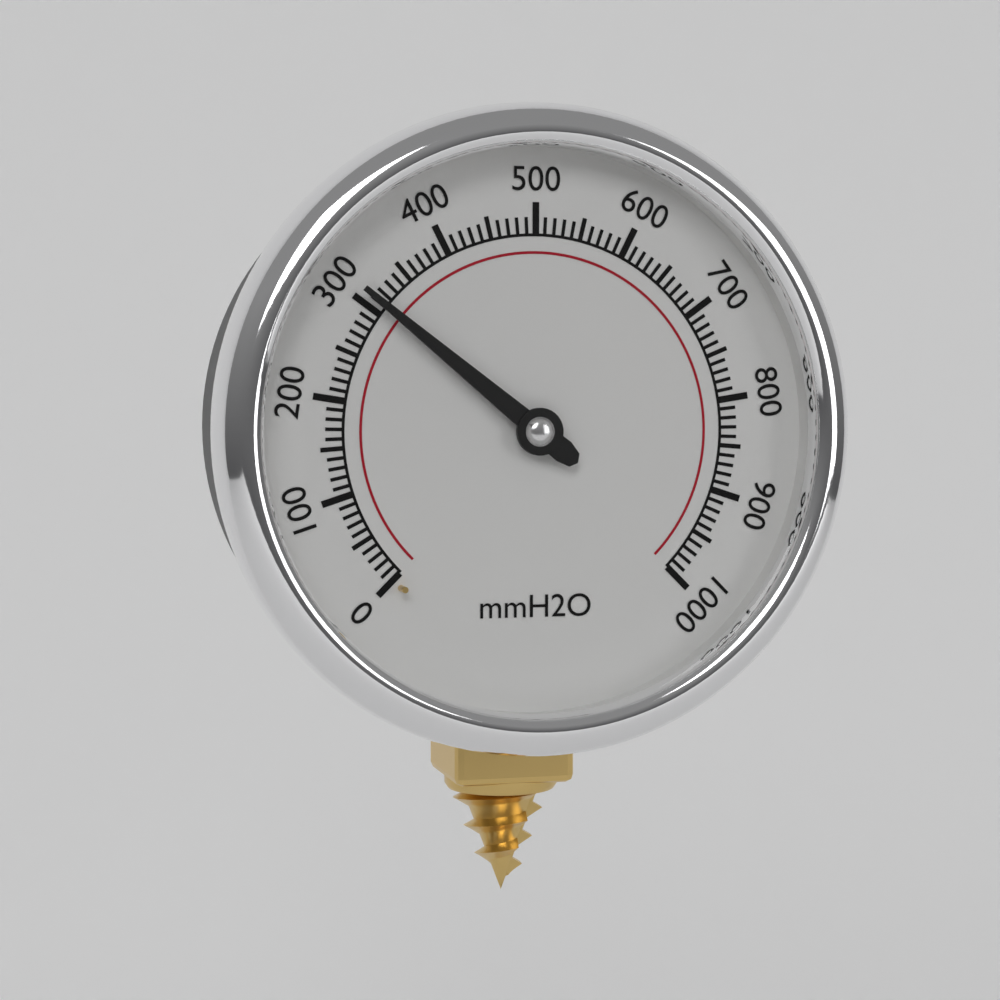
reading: 310 mmH2O
